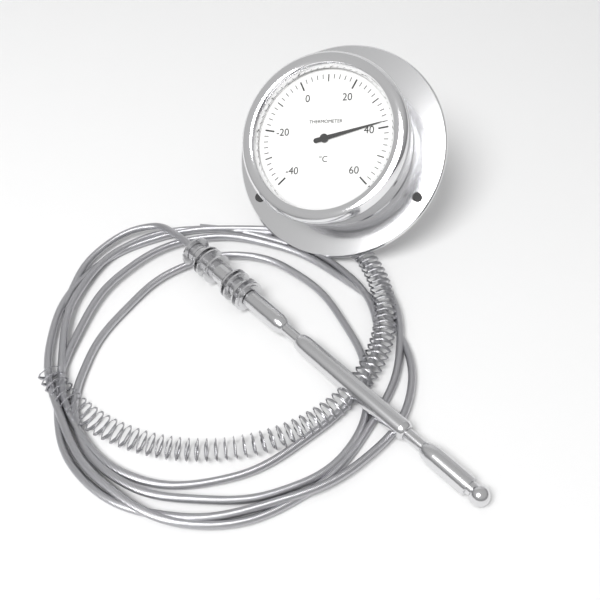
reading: 38 °C
